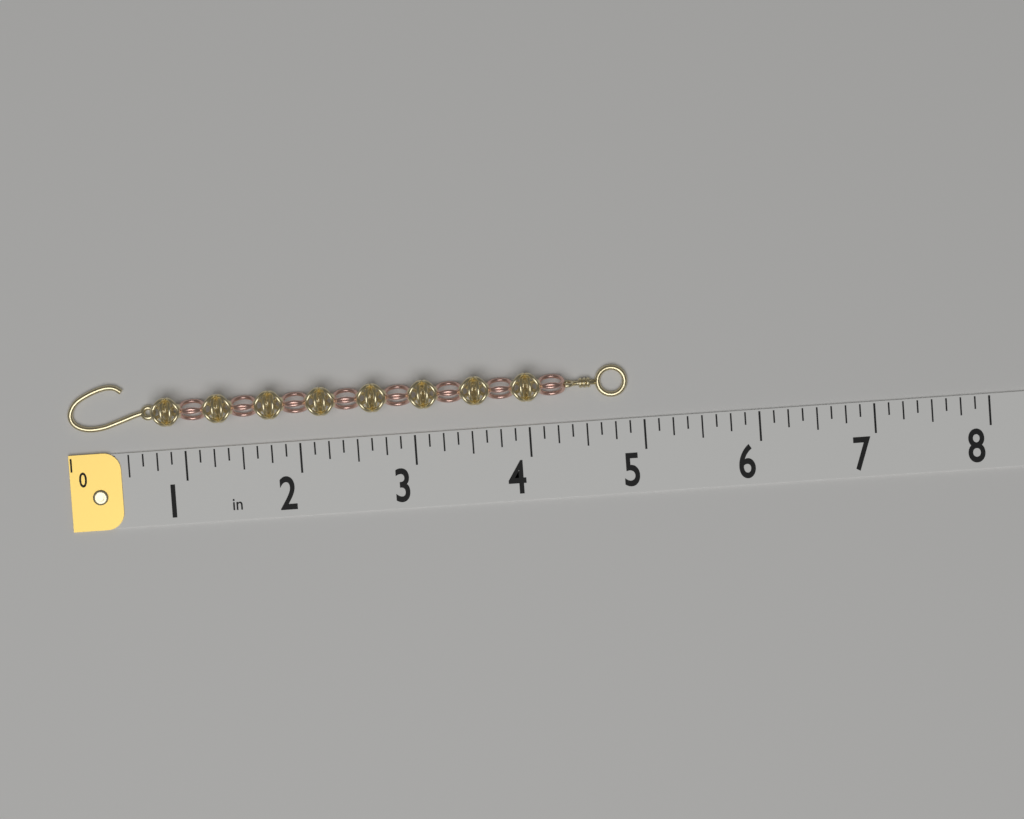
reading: 4.875 in
